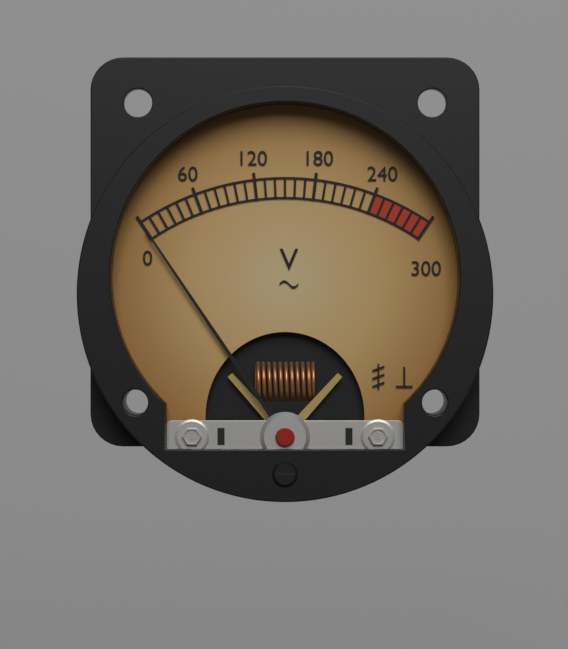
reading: 0 V
